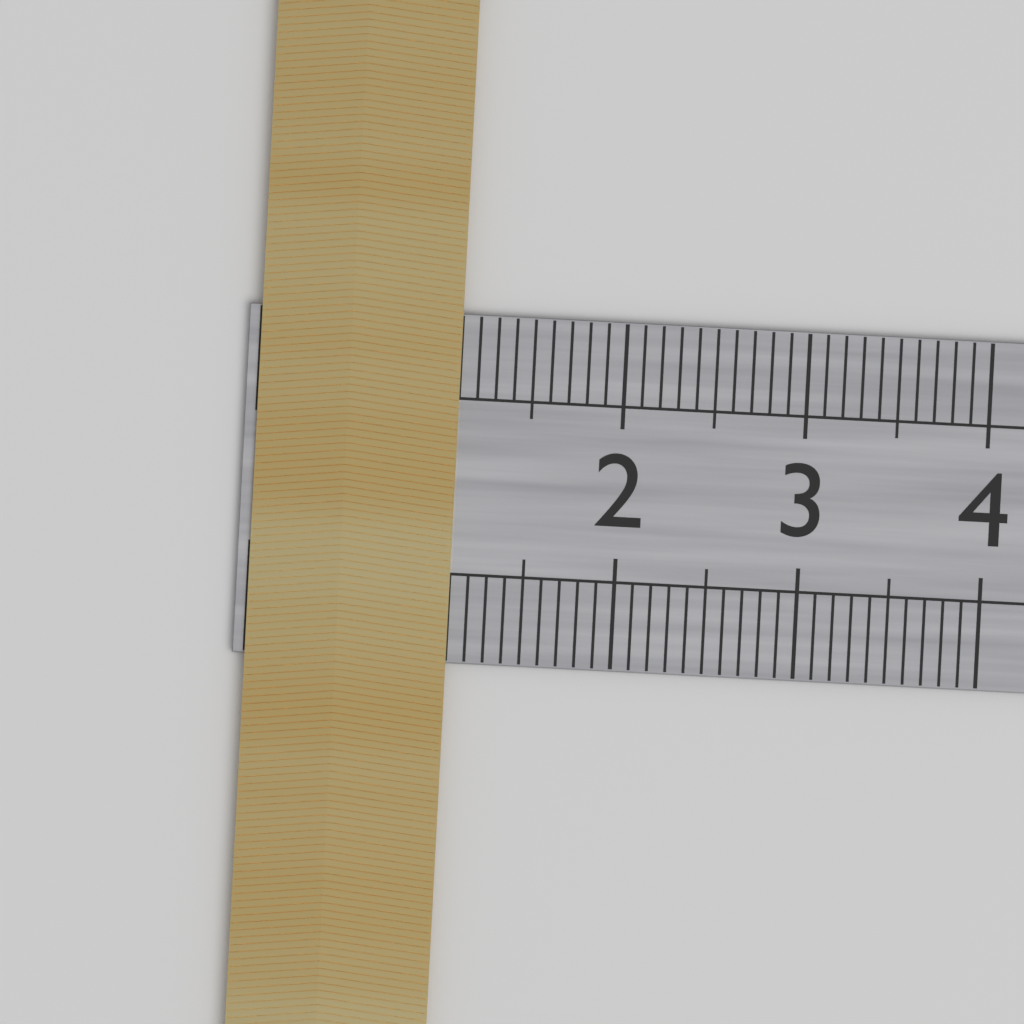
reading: 1.1 cm
